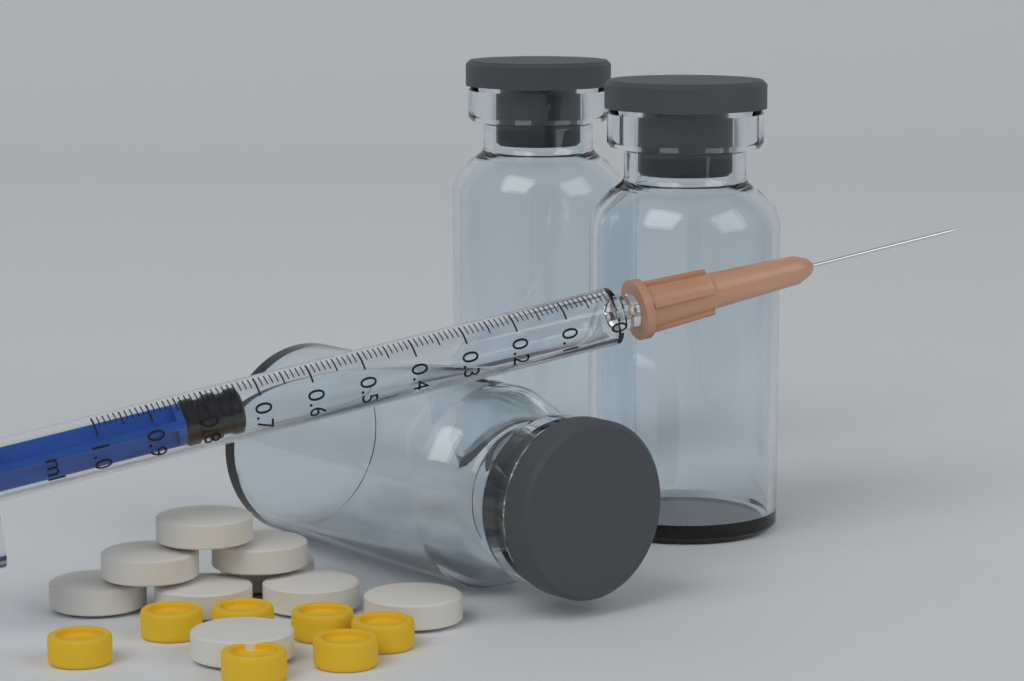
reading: 0.73 ml
